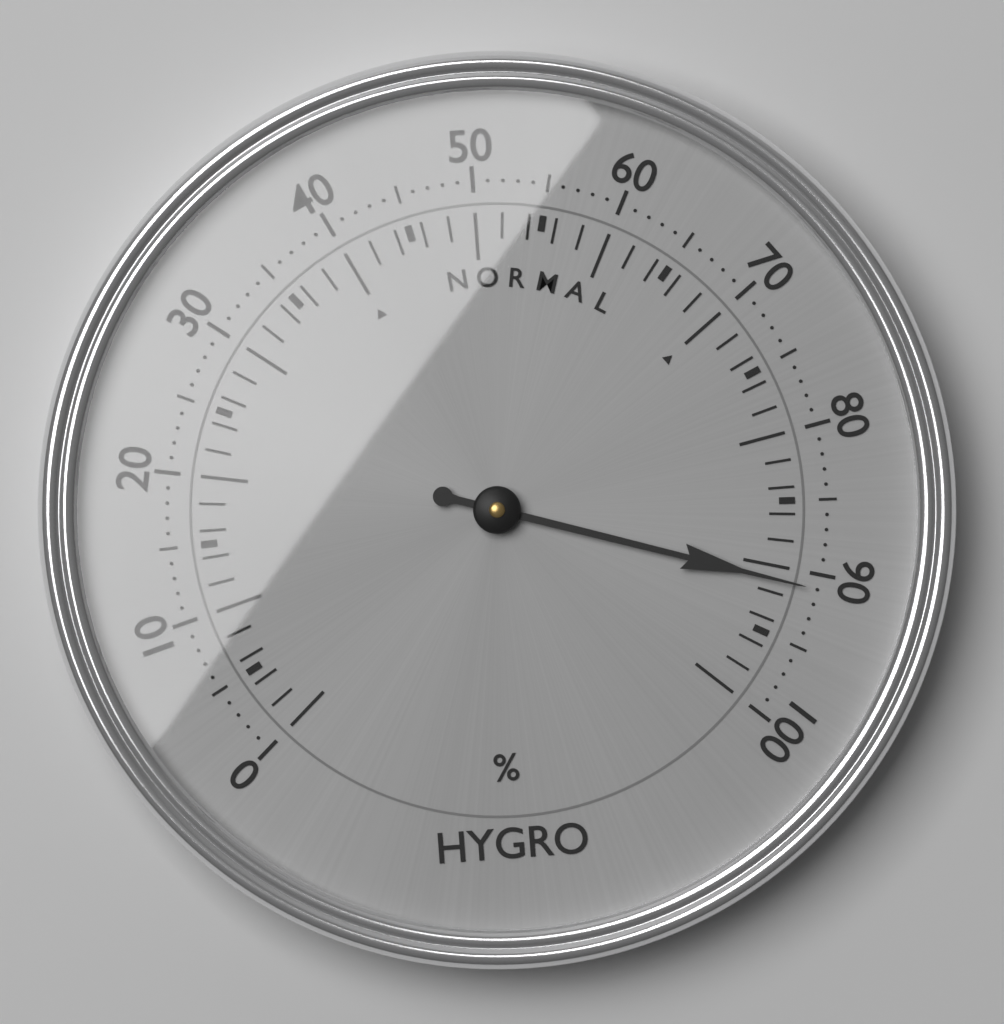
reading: 91 %
